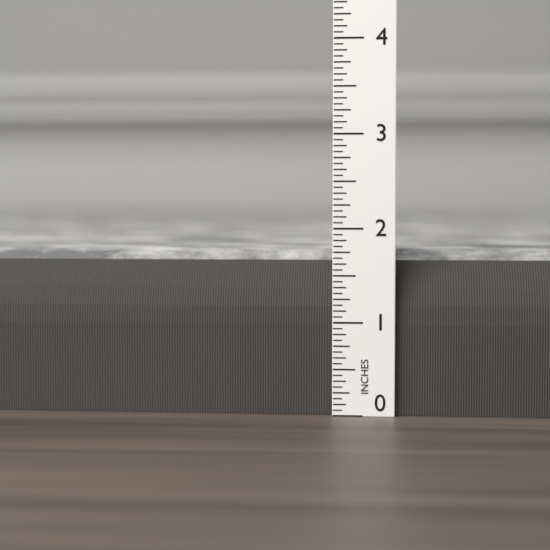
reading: 1.7500 in
